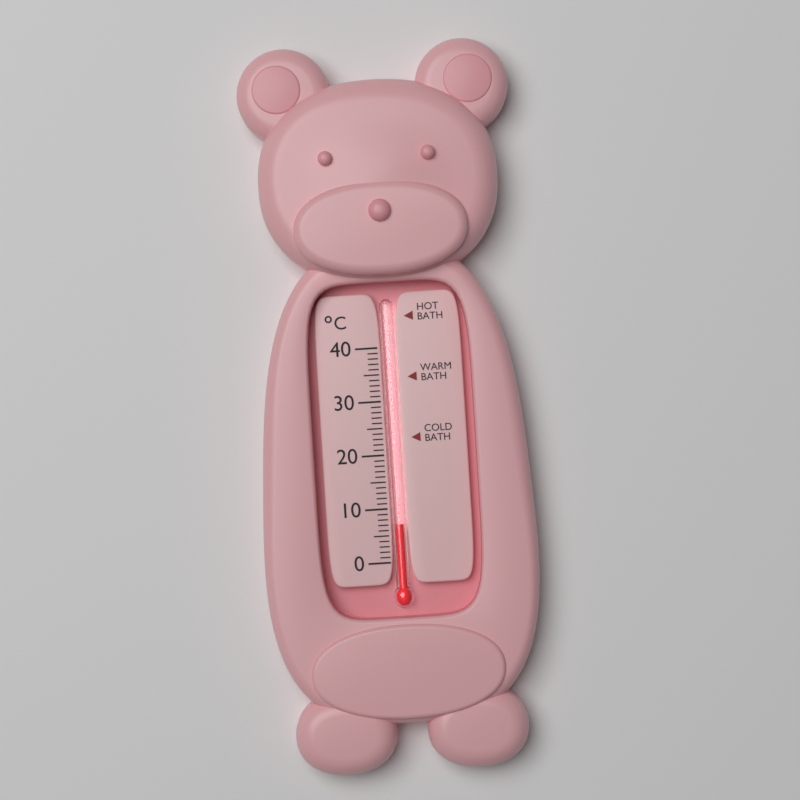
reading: 7 °C
